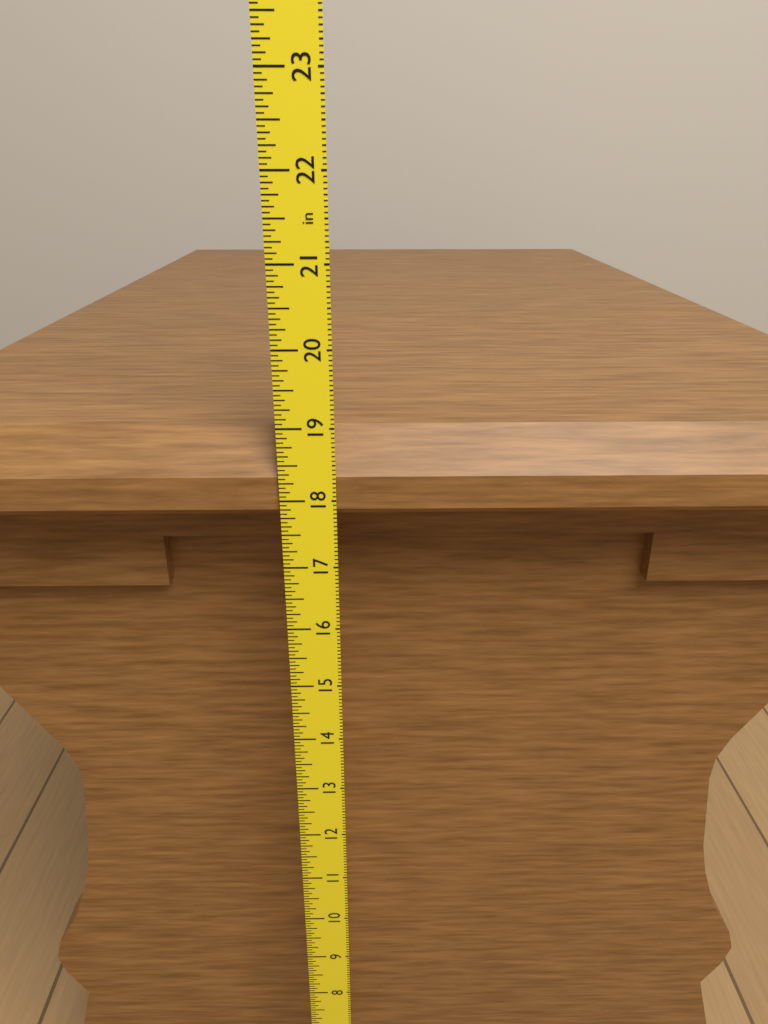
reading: 18.8750 in
